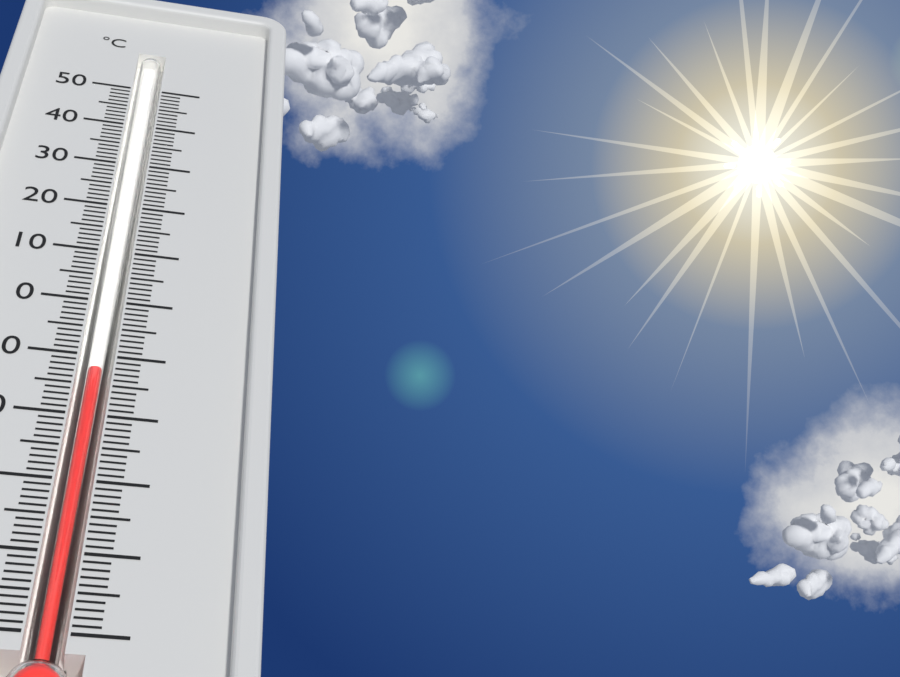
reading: -12 °C
